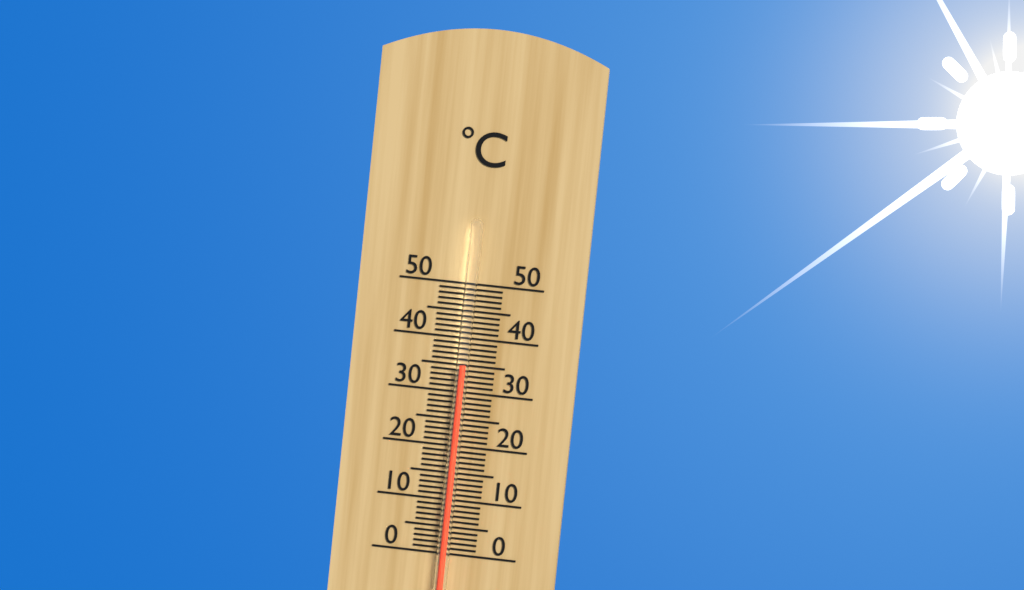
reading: 35 °C
